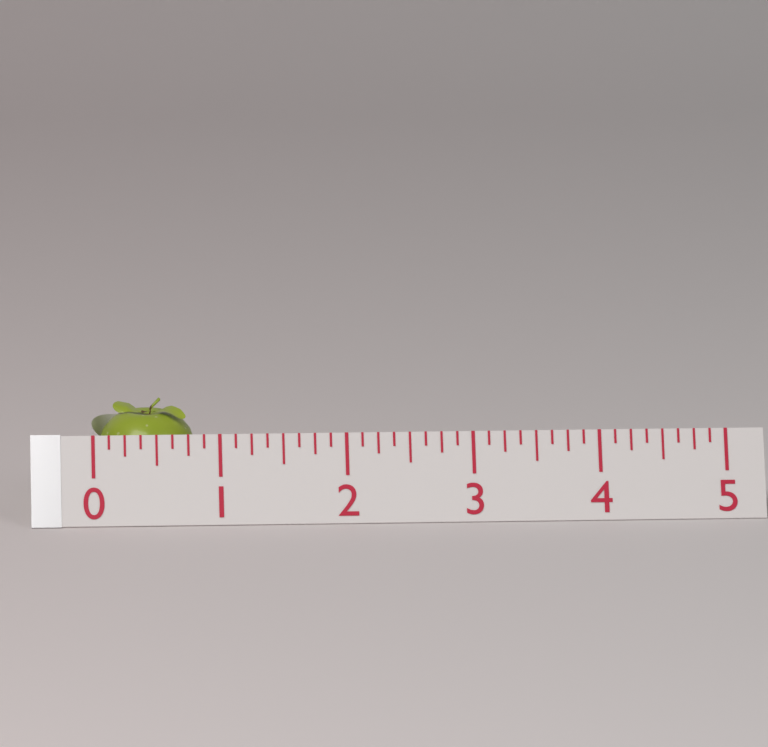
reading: 0.875 (no unit)
